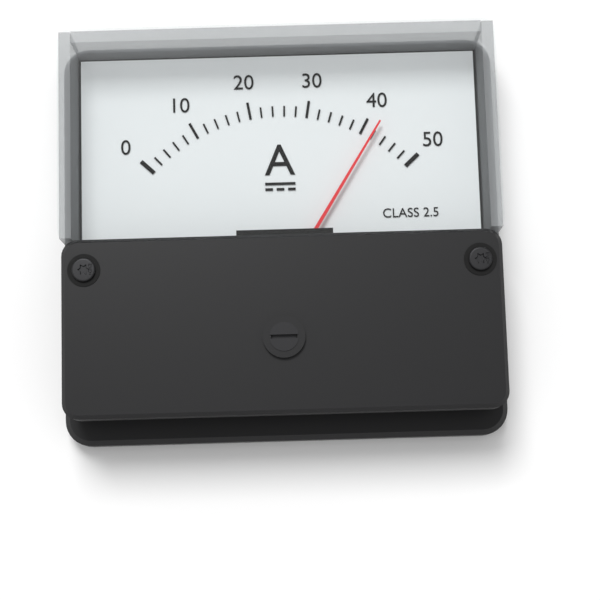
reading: 42 A
